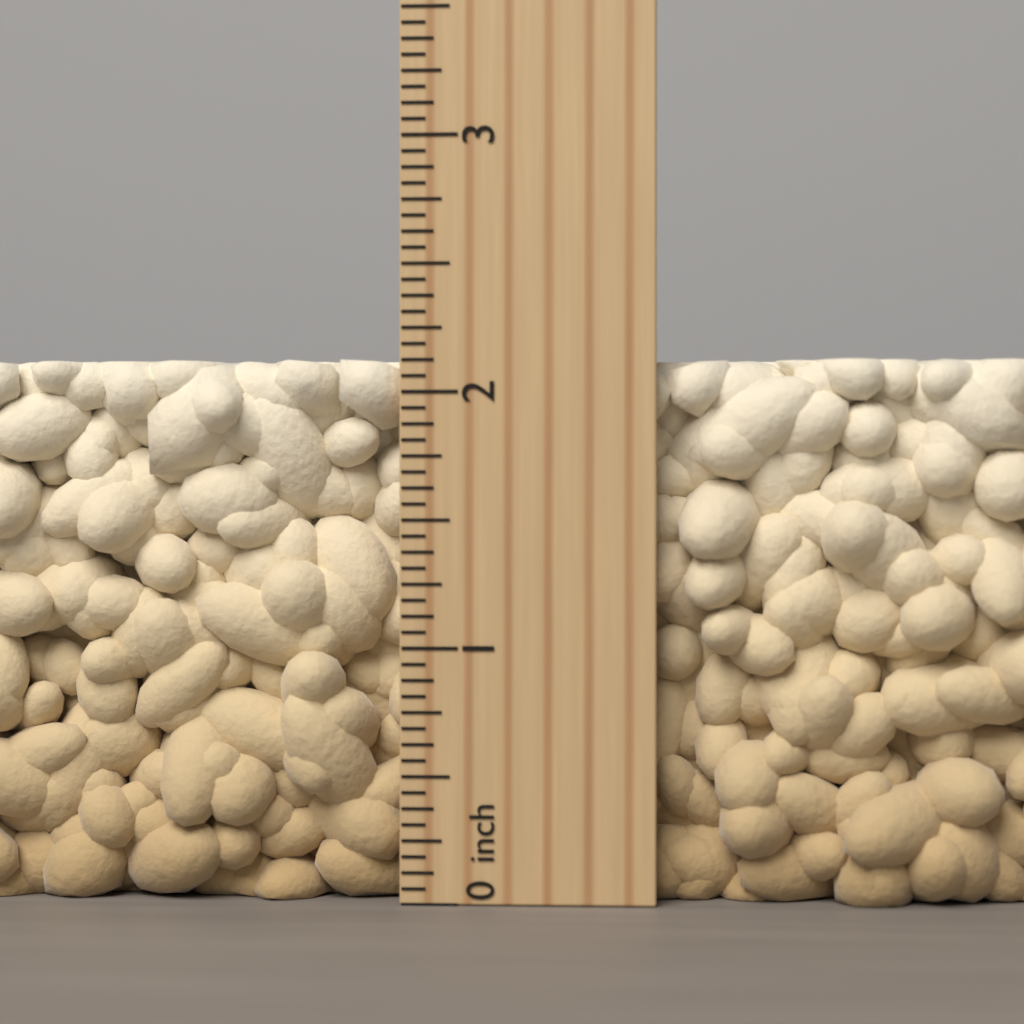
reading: 2.1250 inch
